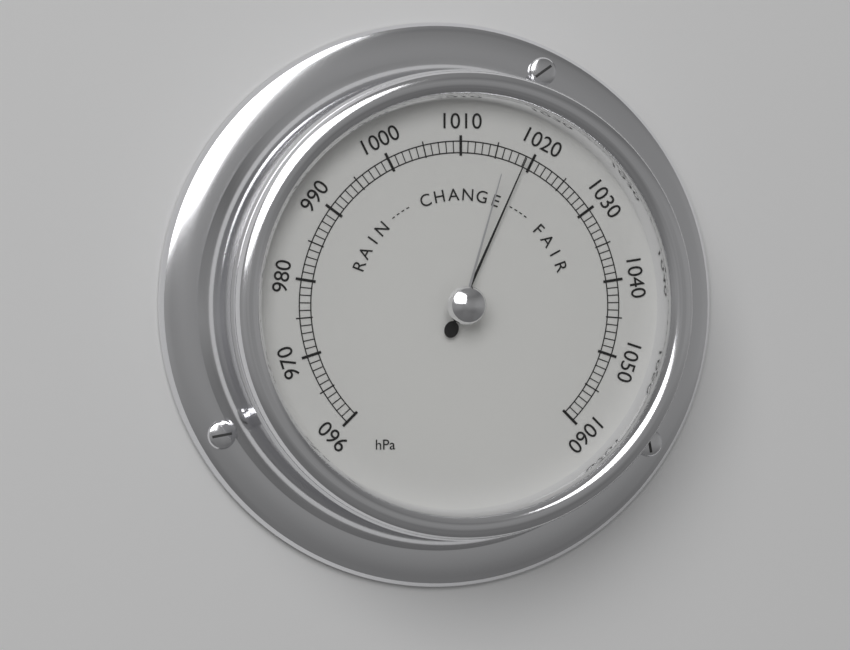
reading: 1019 hPa
